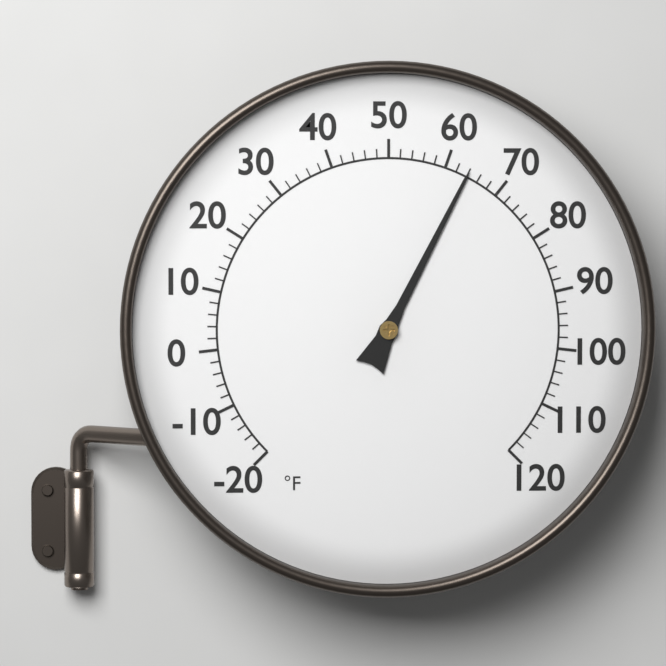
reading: 64 °F
